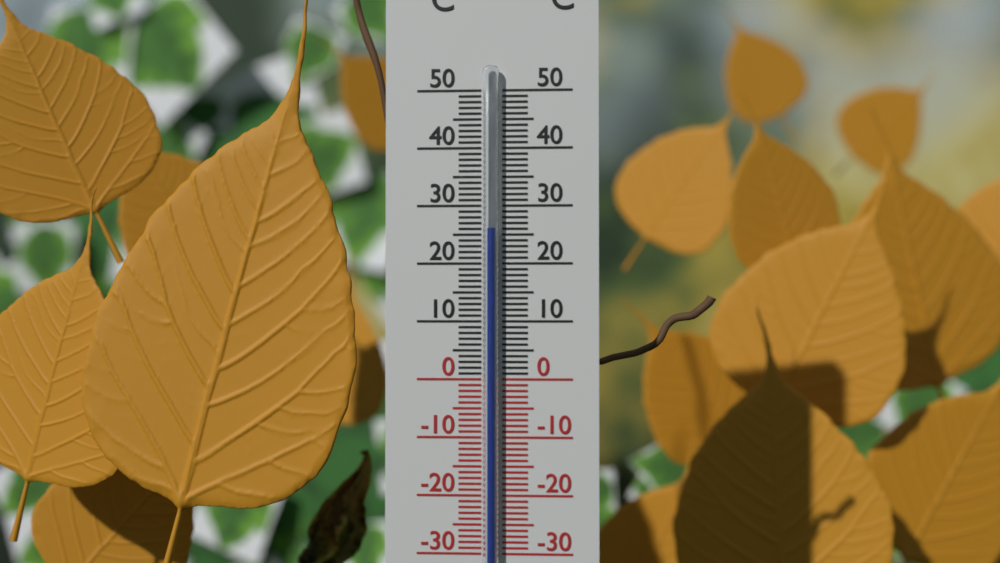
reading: 26 °C
